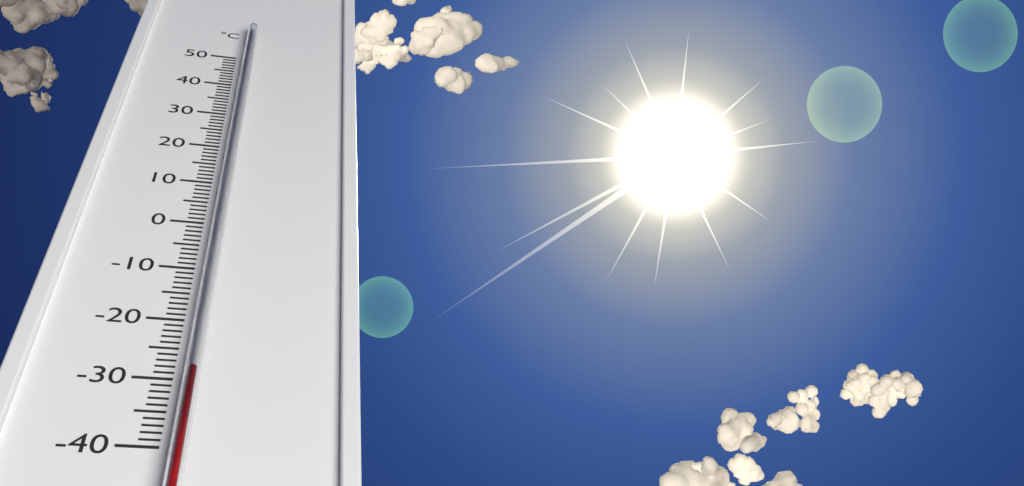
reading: -30 °C
